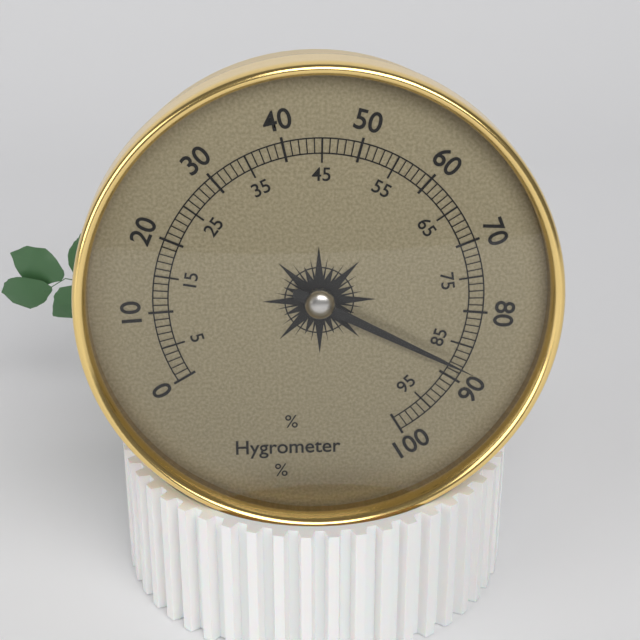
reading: 88 %
